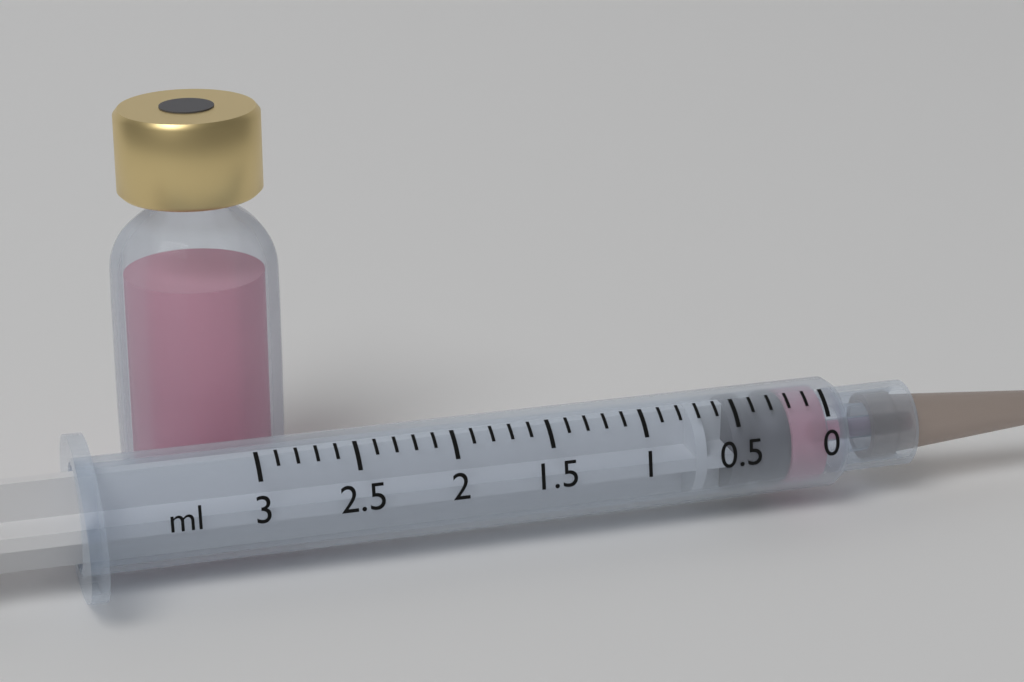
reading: 0.2 ml
